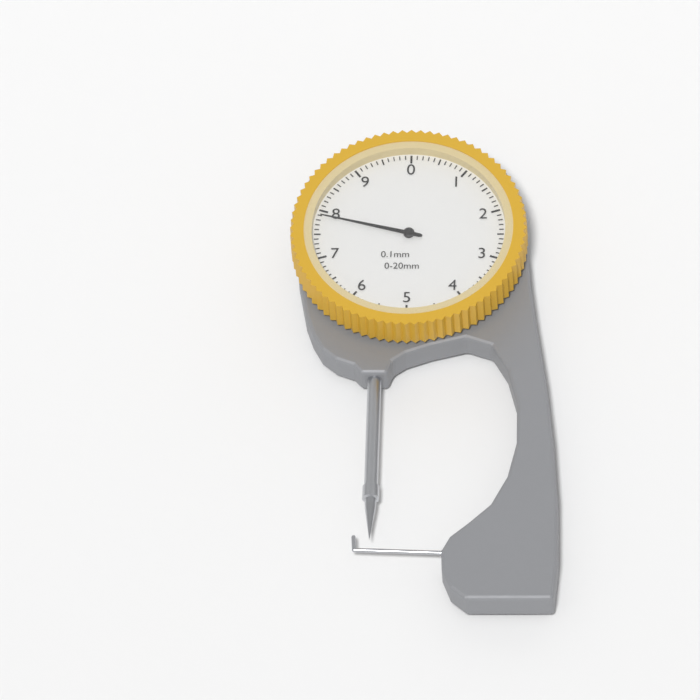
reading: 7.9 mm
